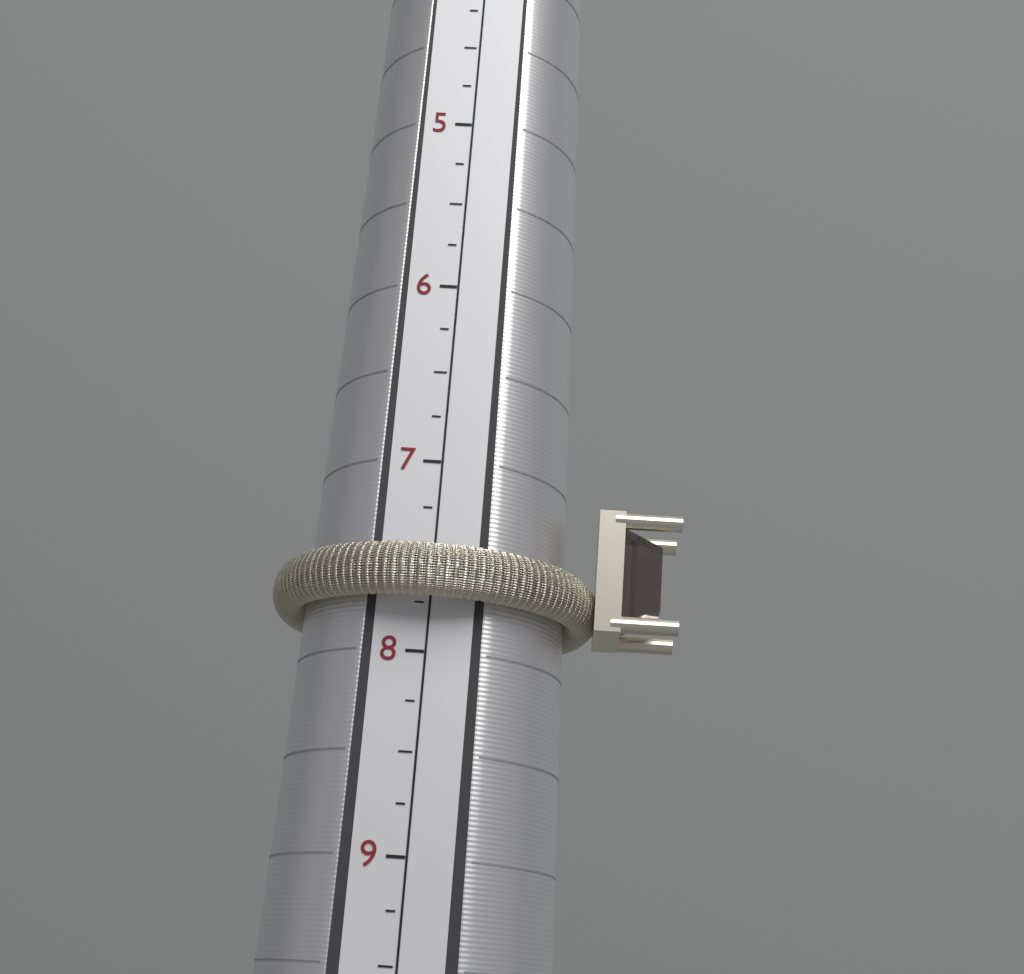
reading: 7.75 (no unit)
